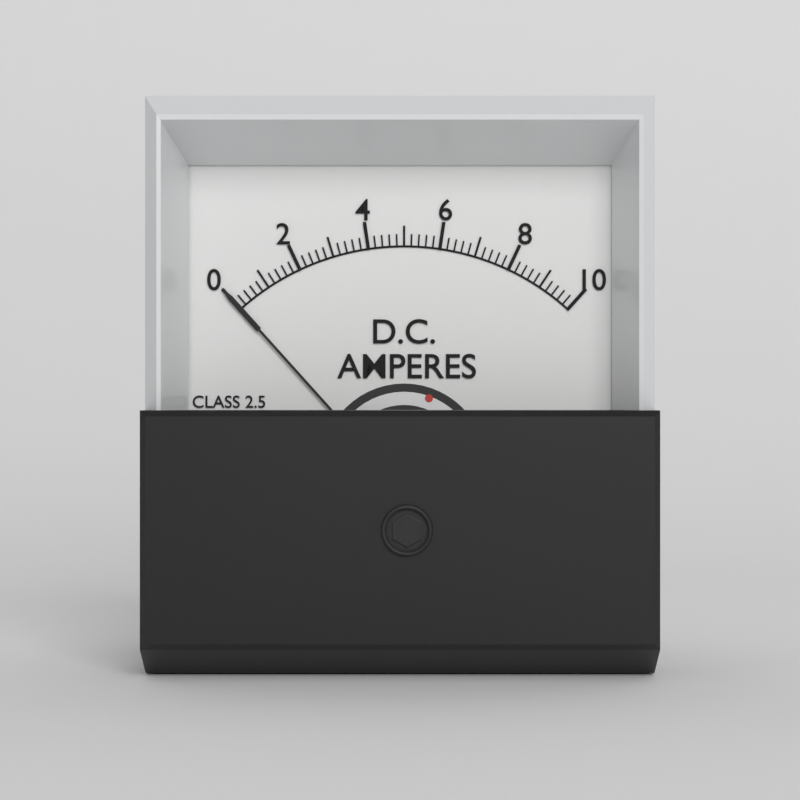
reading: 0.0 A
